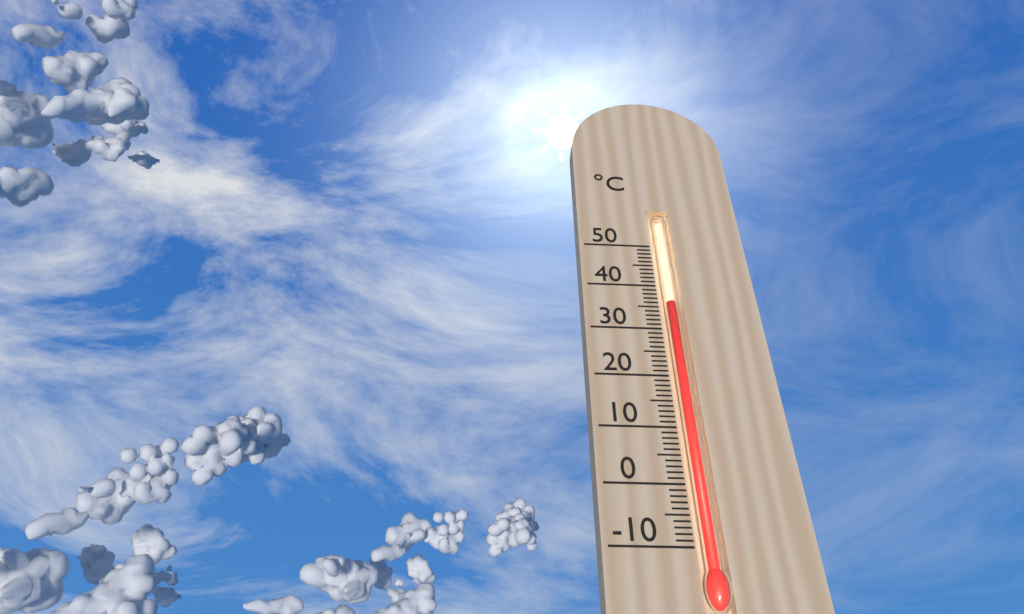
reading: 36 °C
